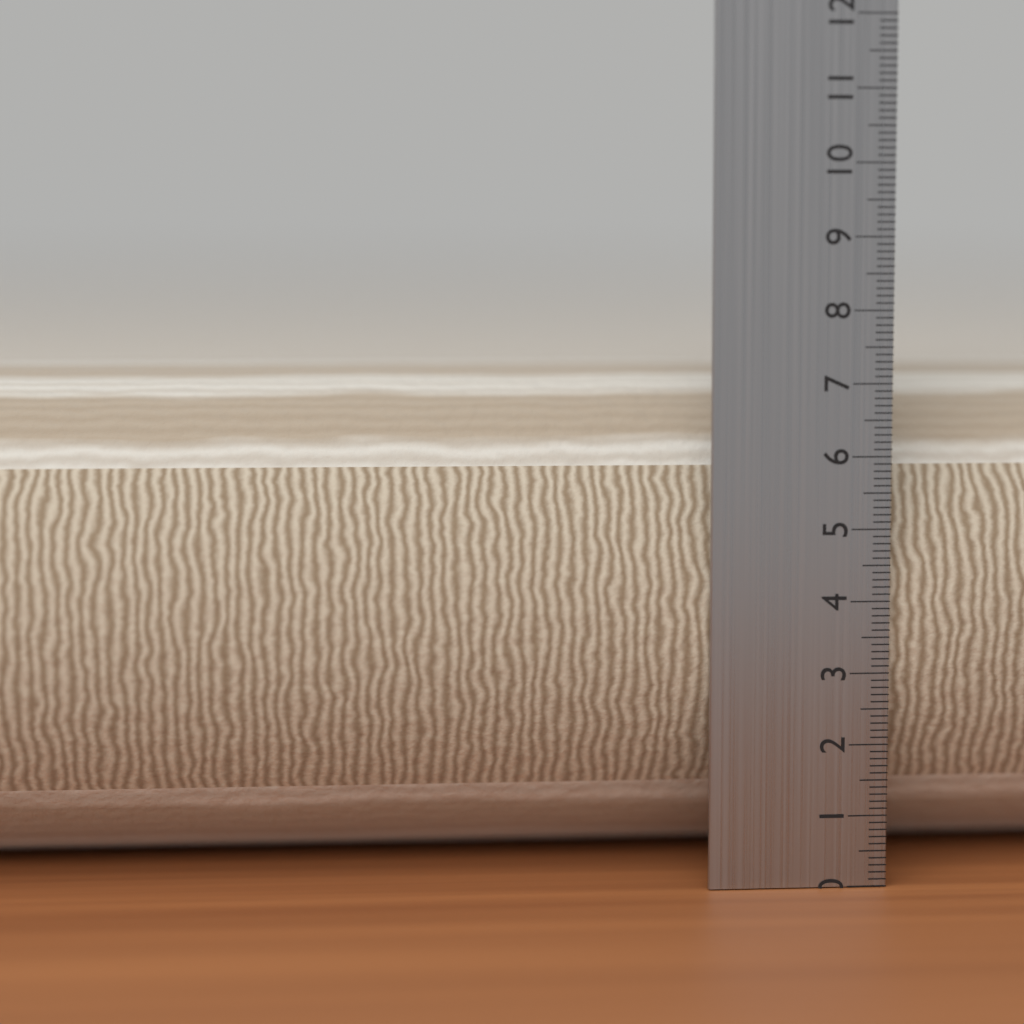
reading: 7.2 cm
